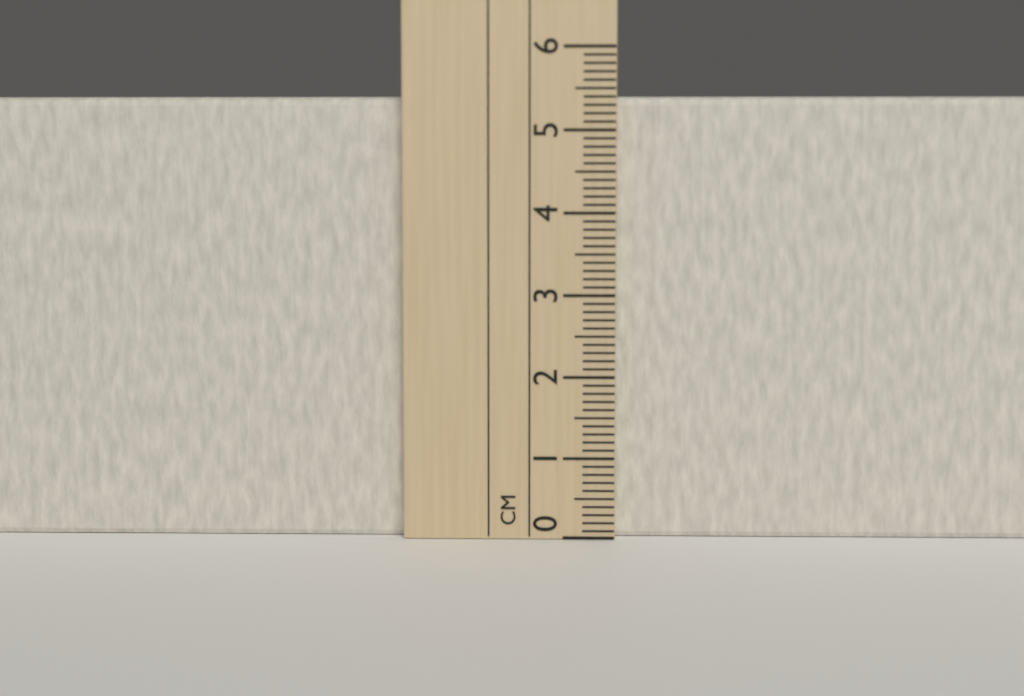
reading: 5.4 cm
